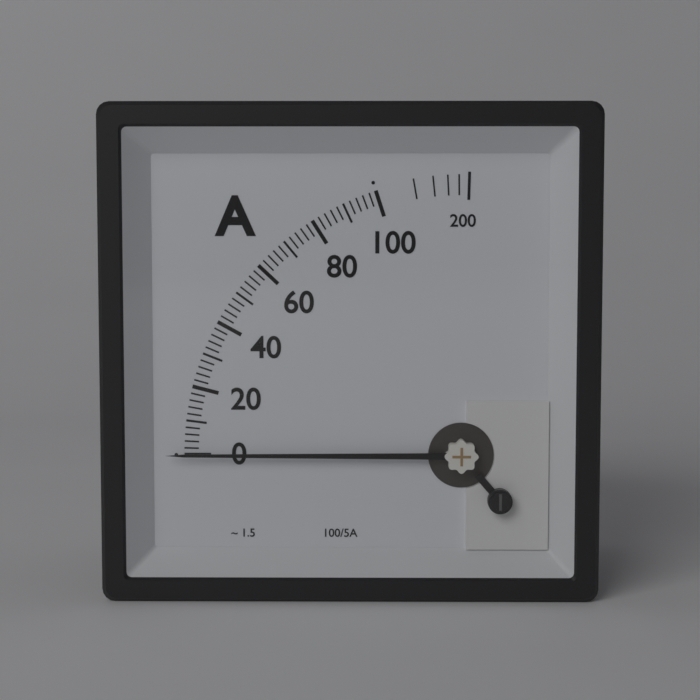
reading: 0 A
